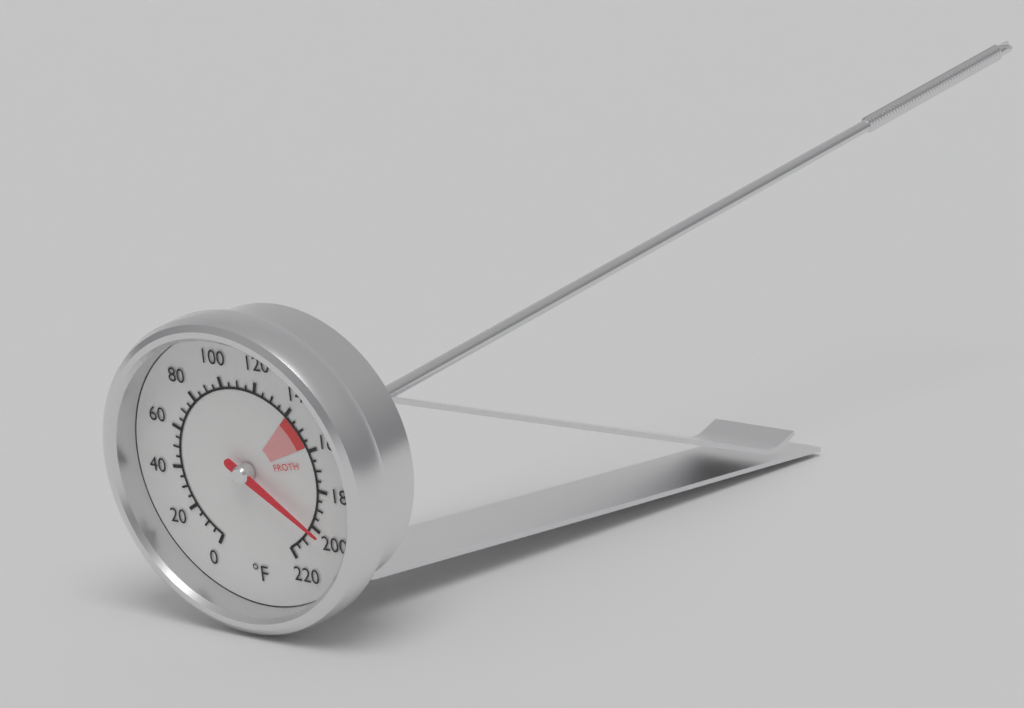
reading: 200 °F
